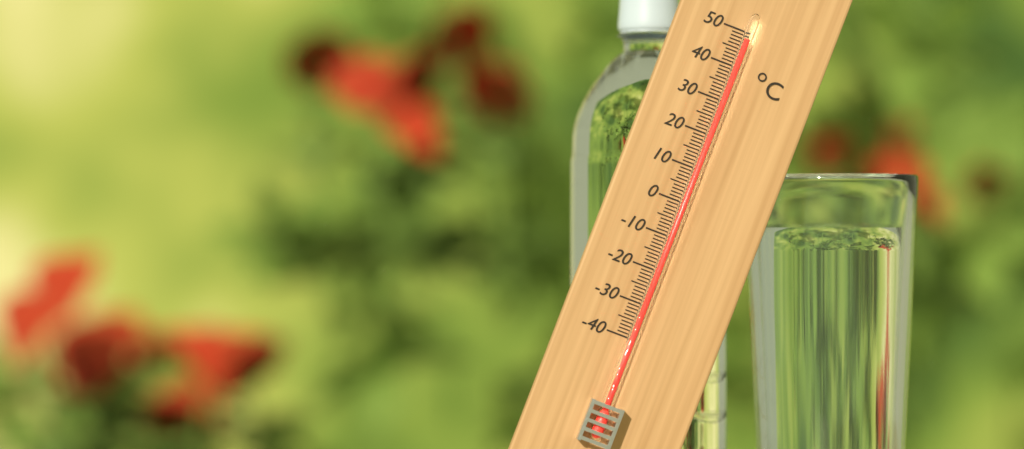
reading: 48 °C
